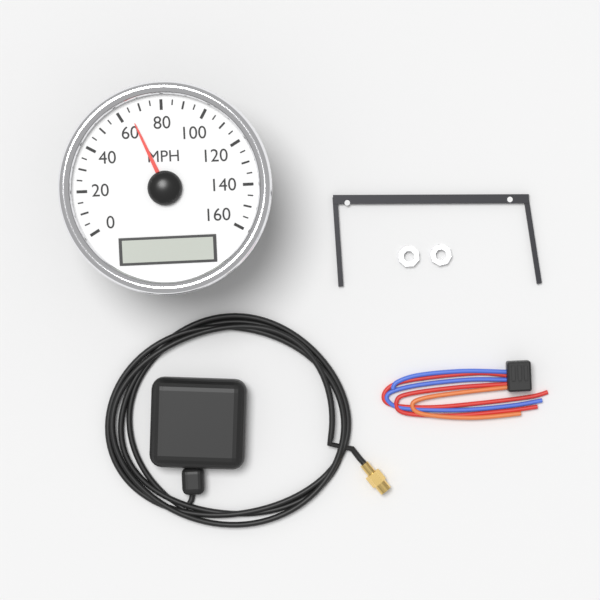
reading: 65 MPH
